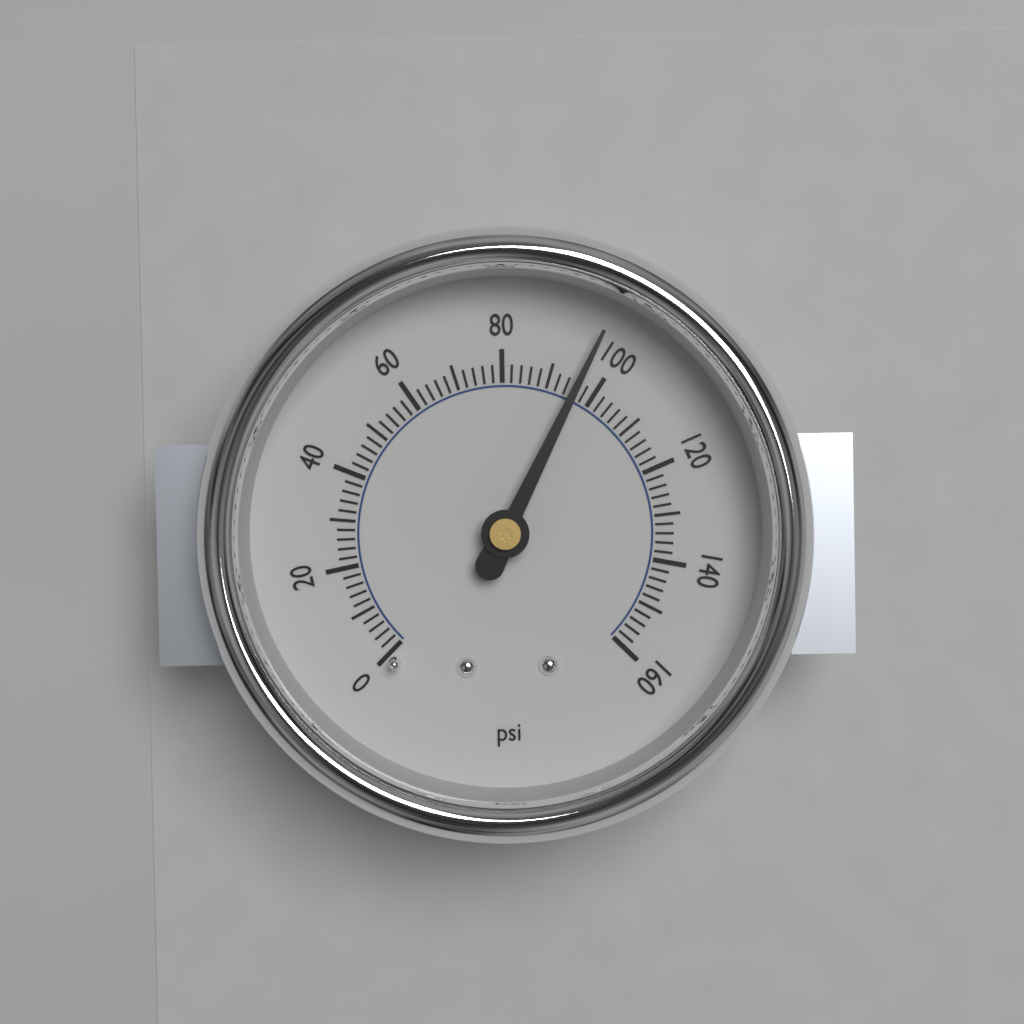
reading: 96 psi
